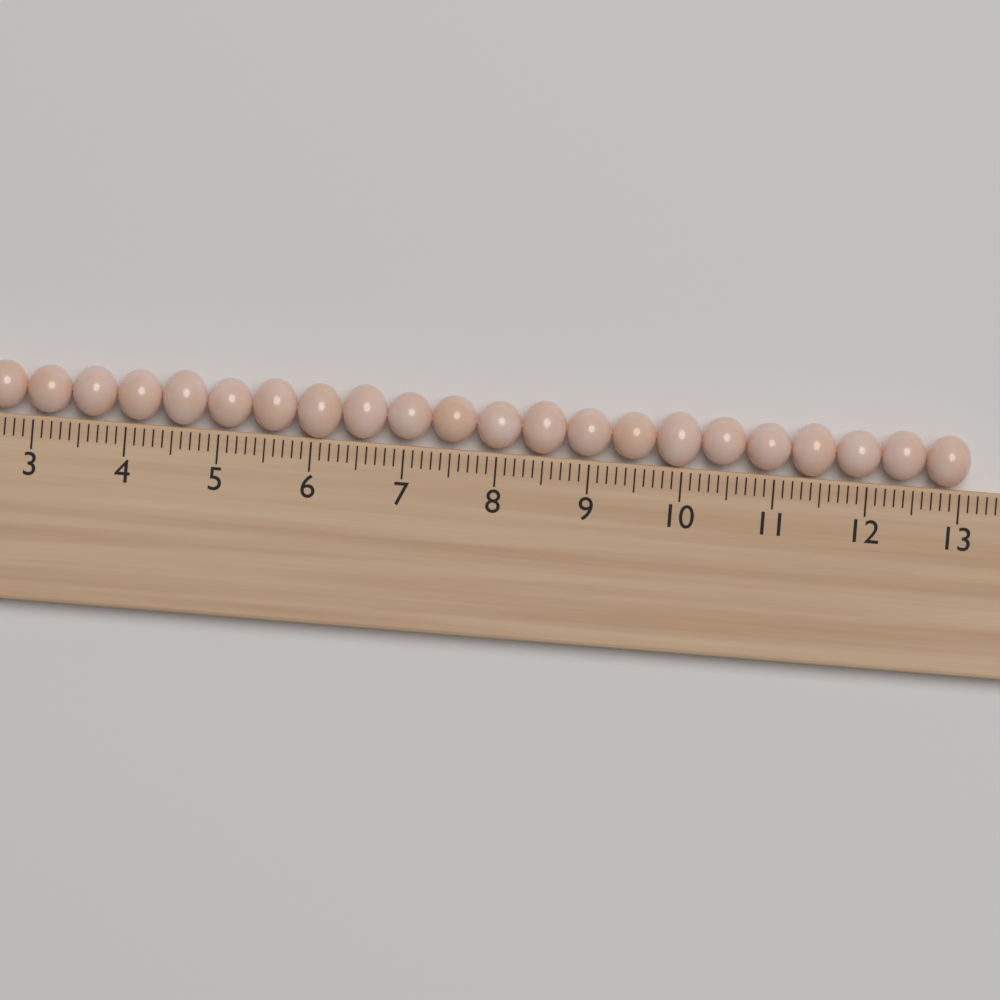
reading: 13.1 cm
